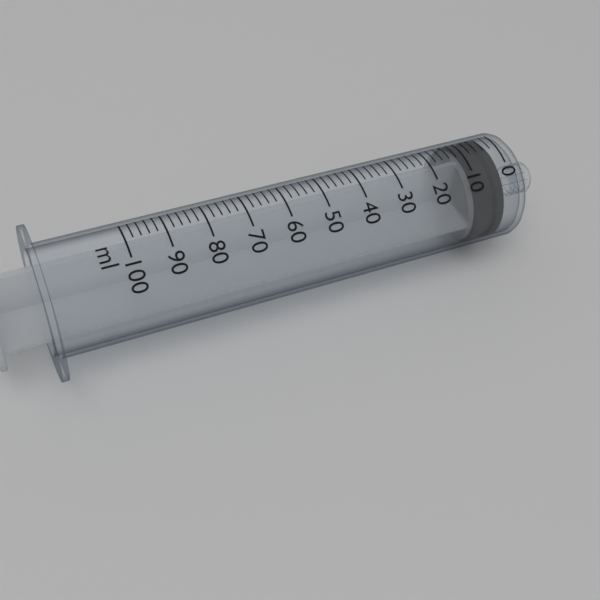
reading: 2 ml
